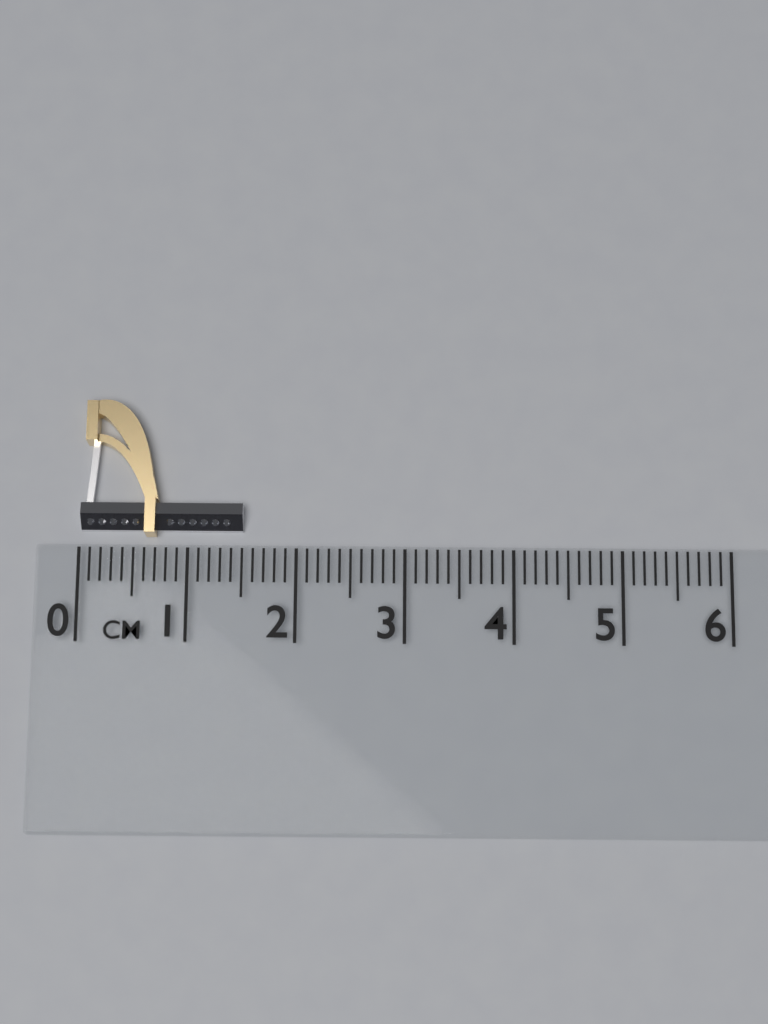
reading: 1.5 cm
